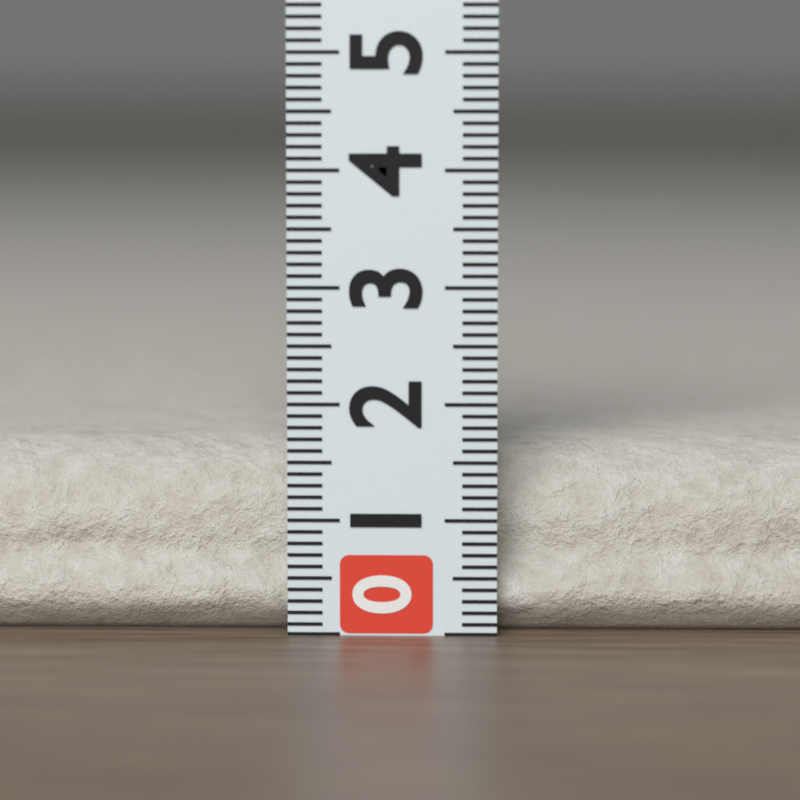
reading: 1.6 (no unit)
